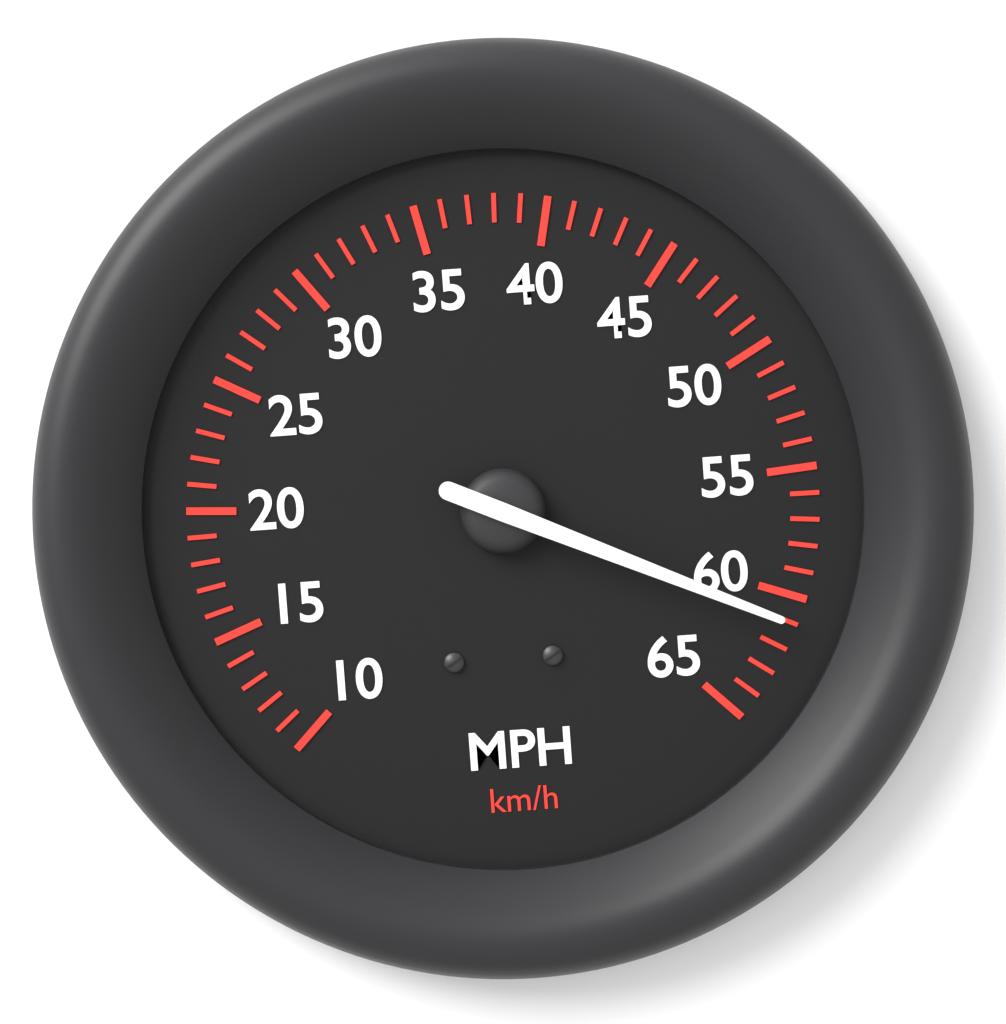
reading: 61 mph
